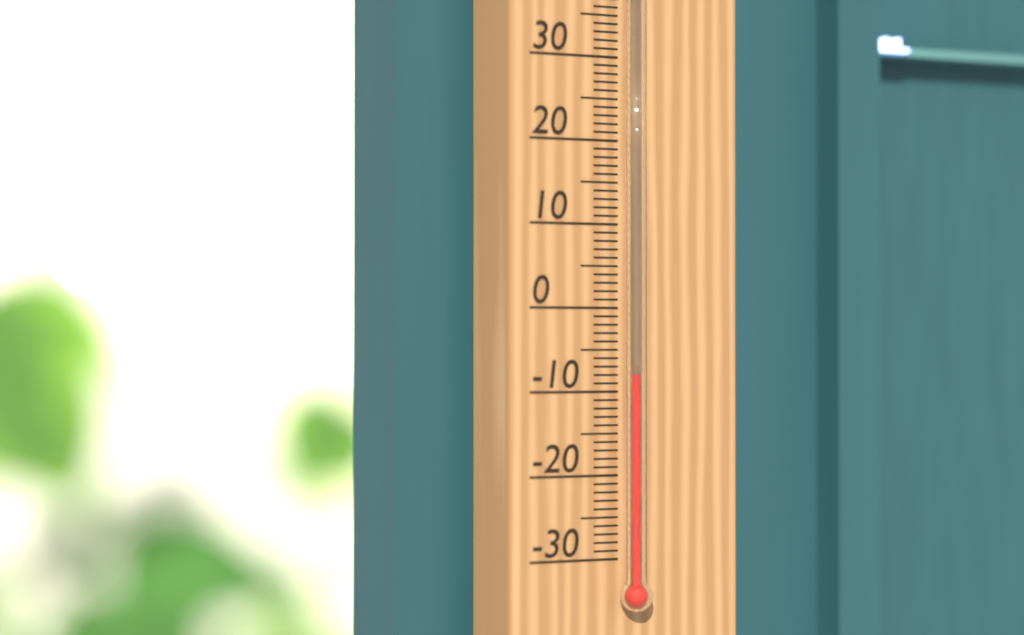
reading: -8 °C
